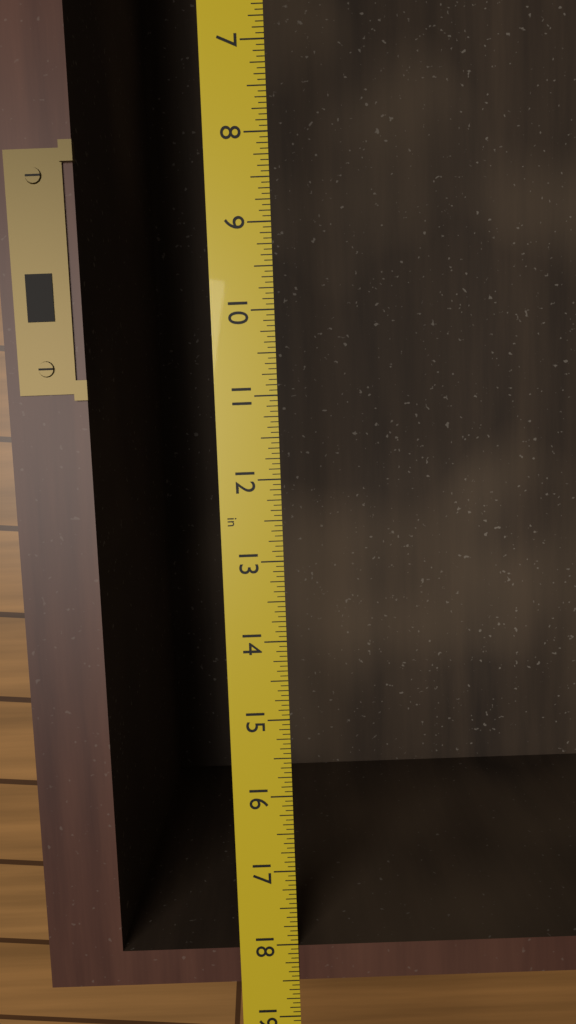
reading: 18.5000 in
